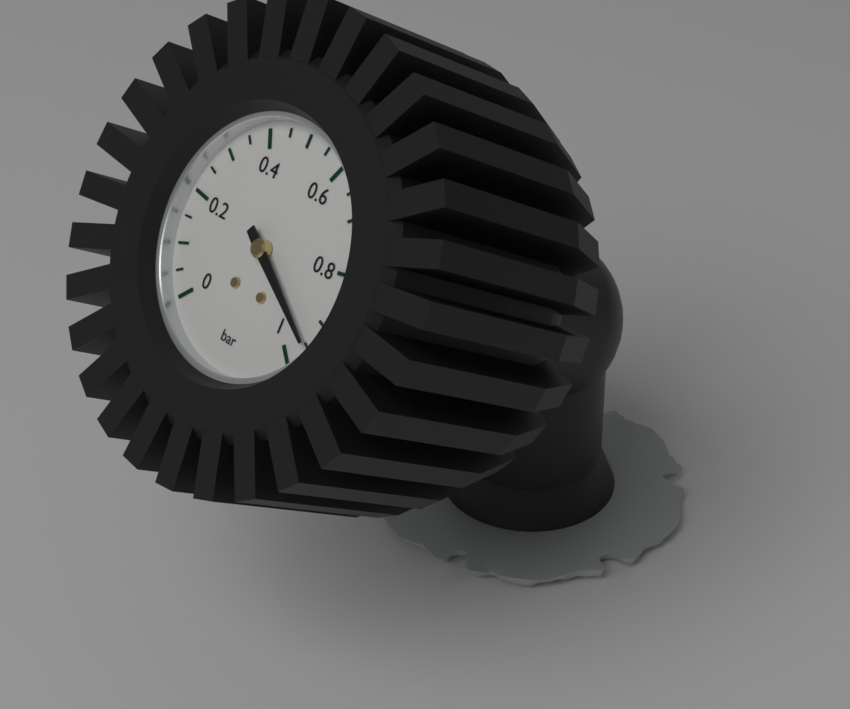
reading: 0.95 bar
